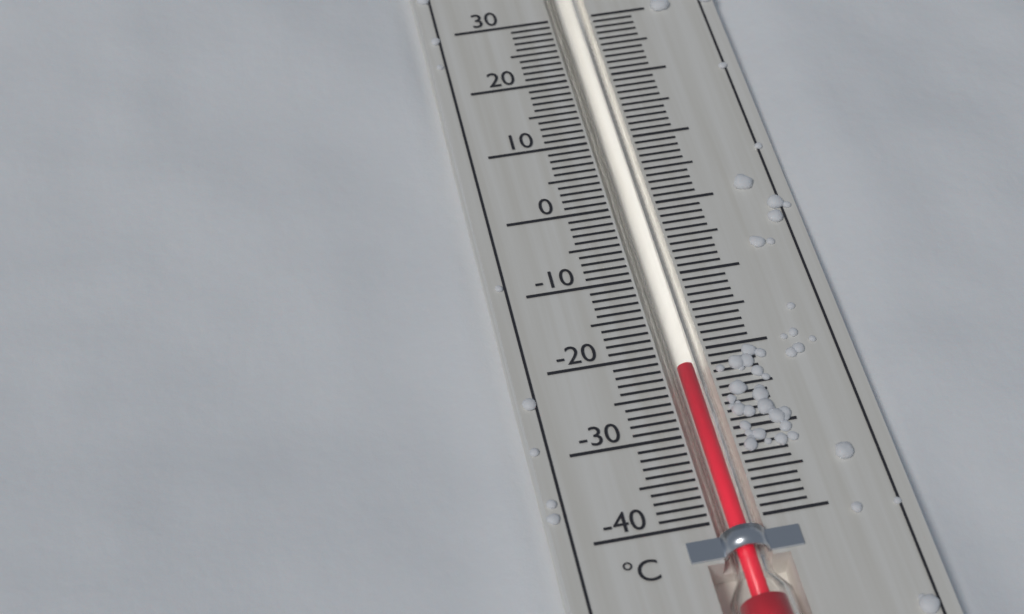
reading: -22 °C
